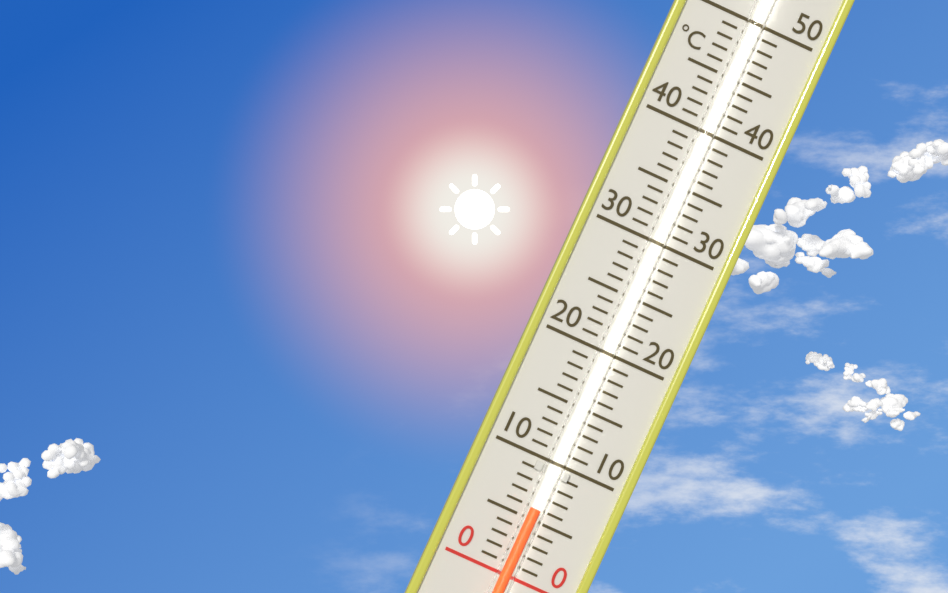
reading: 6 °C
